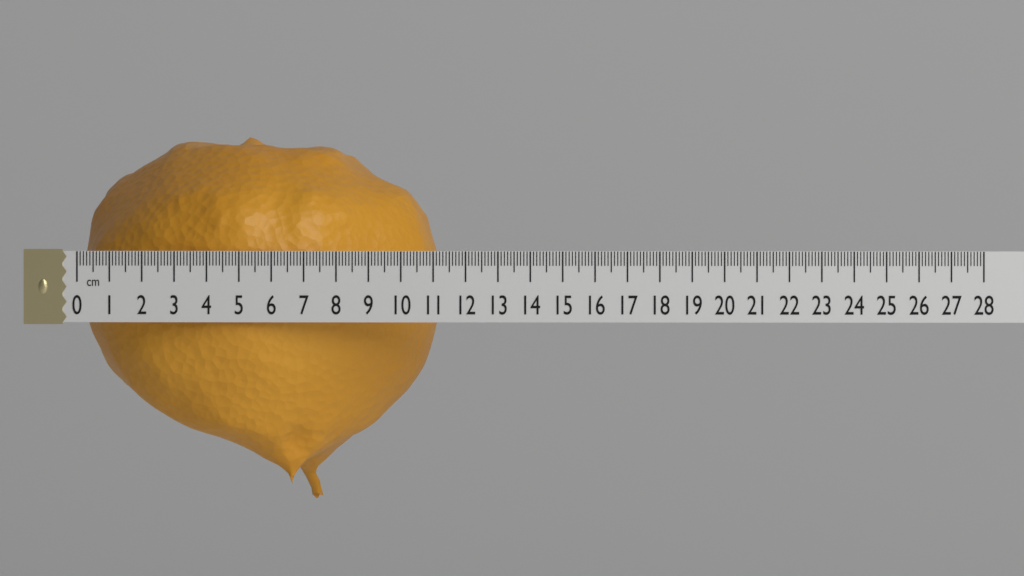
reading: 11.1 cm
